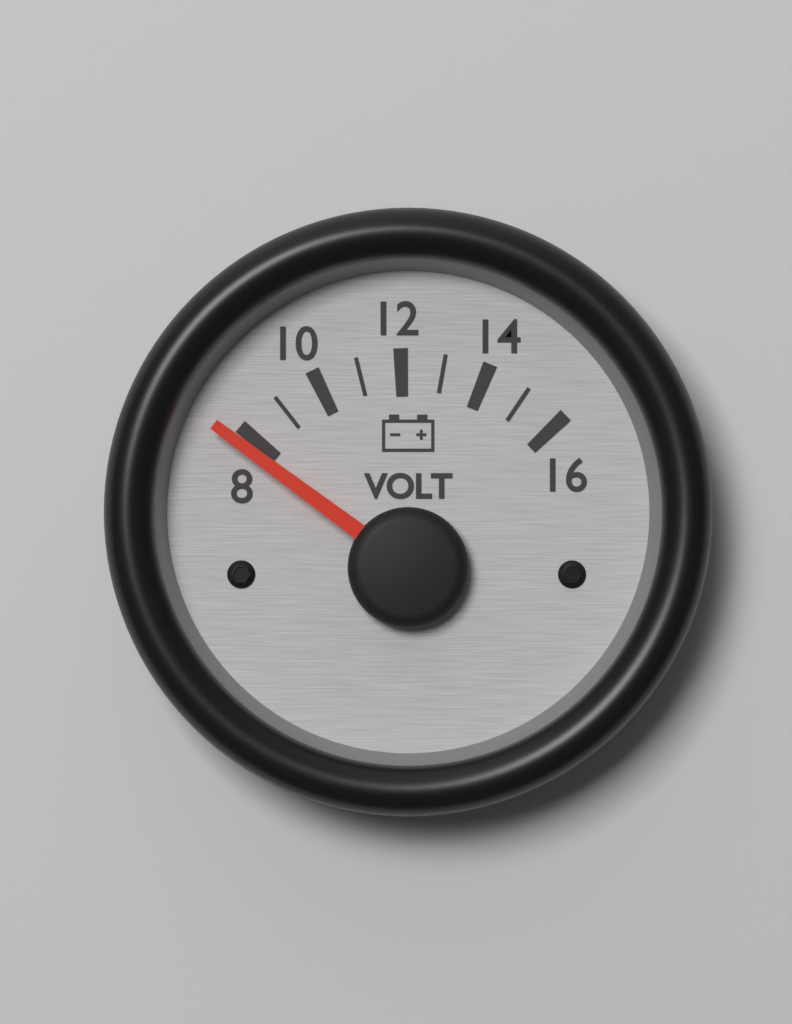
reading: 7.7 V
